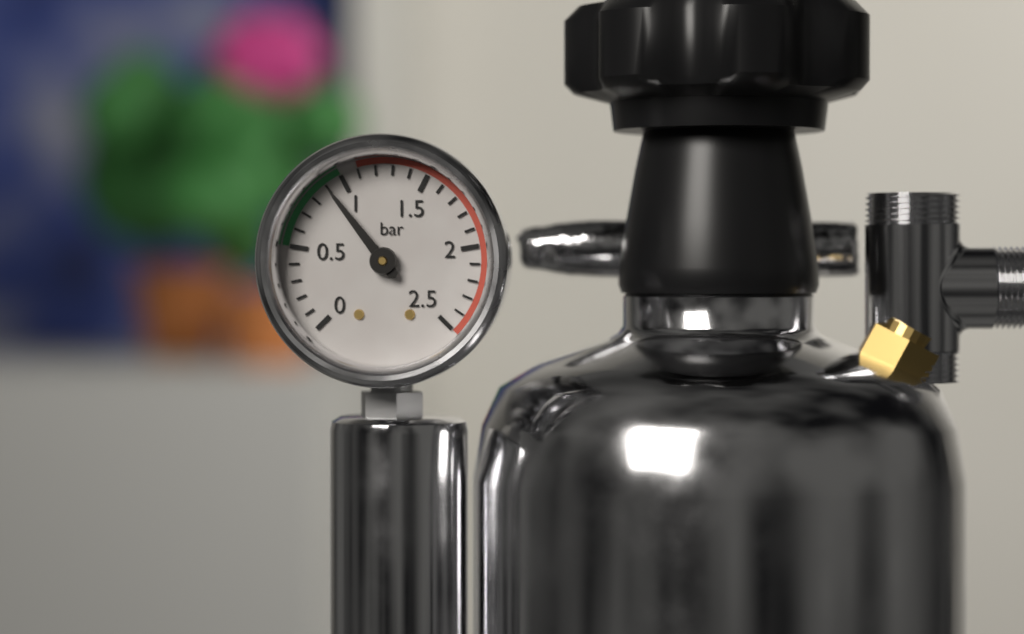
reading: 0.9 bar
